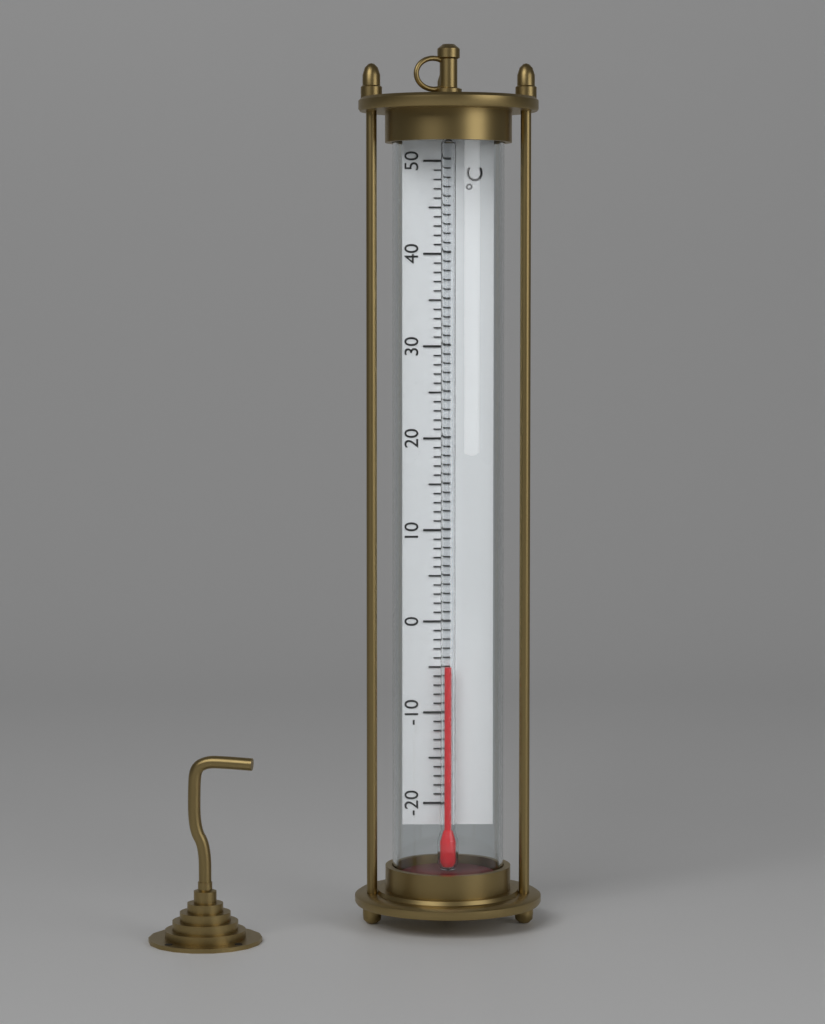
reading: -5 °C
